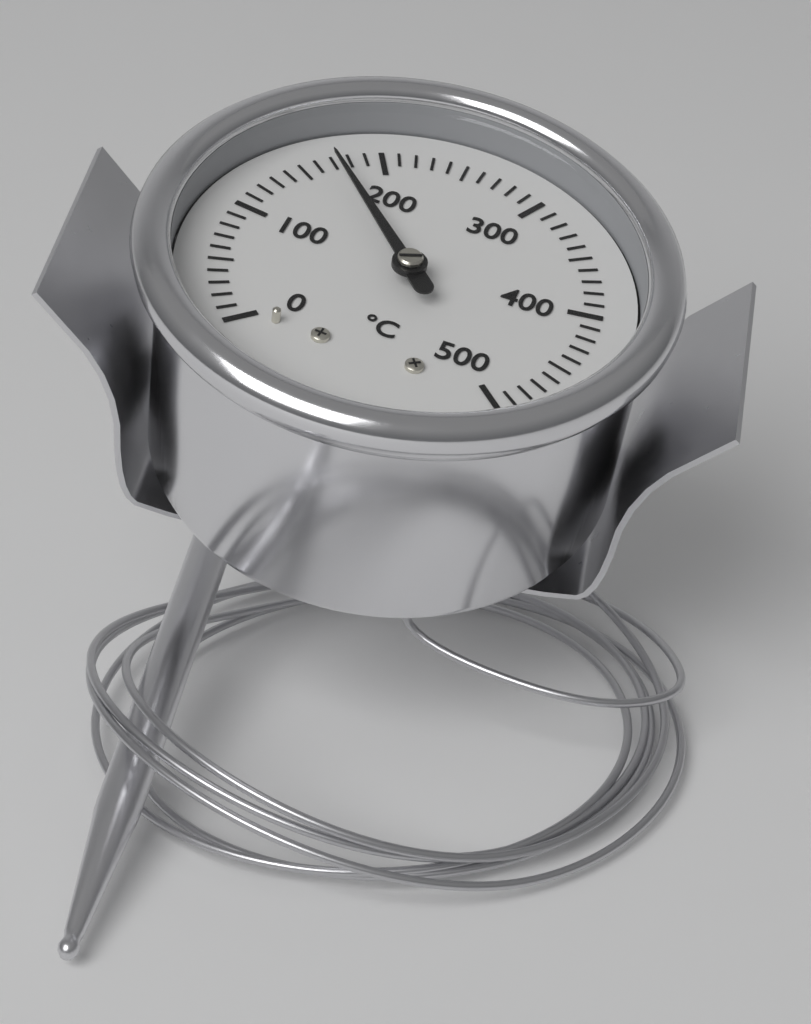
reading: 170 °C
